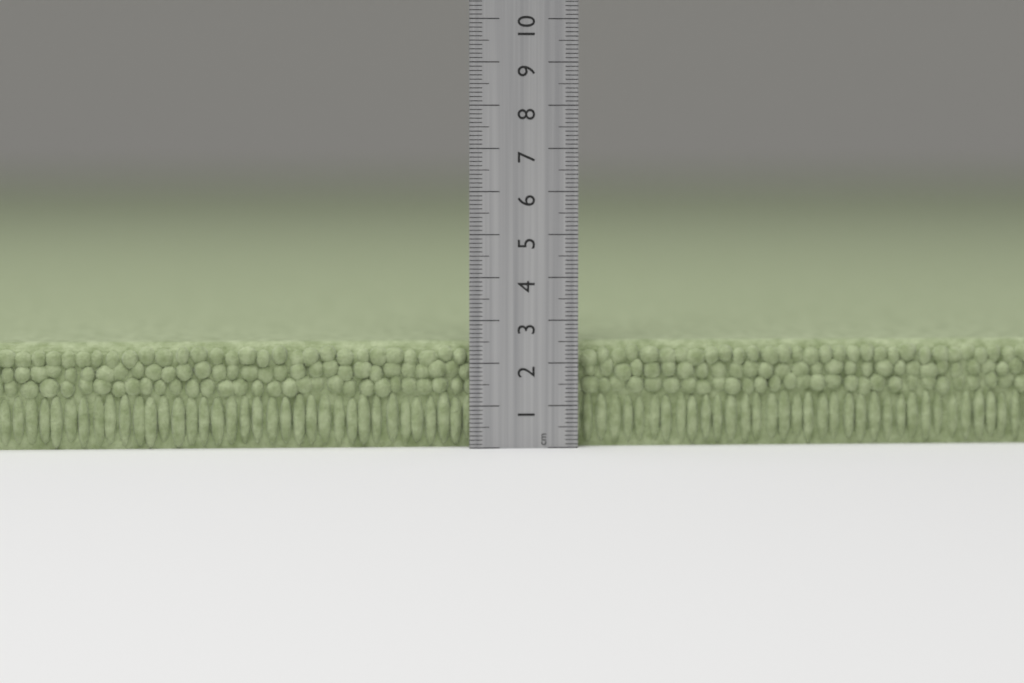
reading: 2.5 cm
